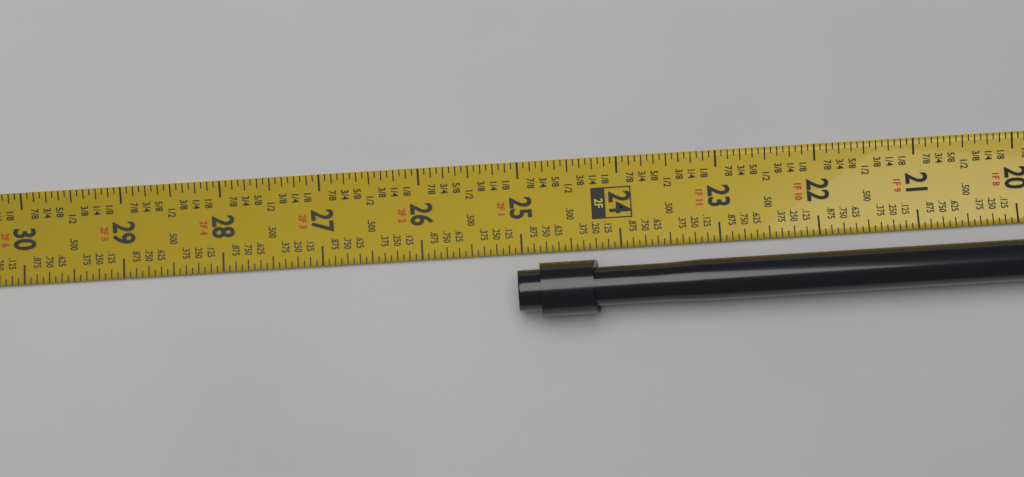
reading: 25.0625 in
